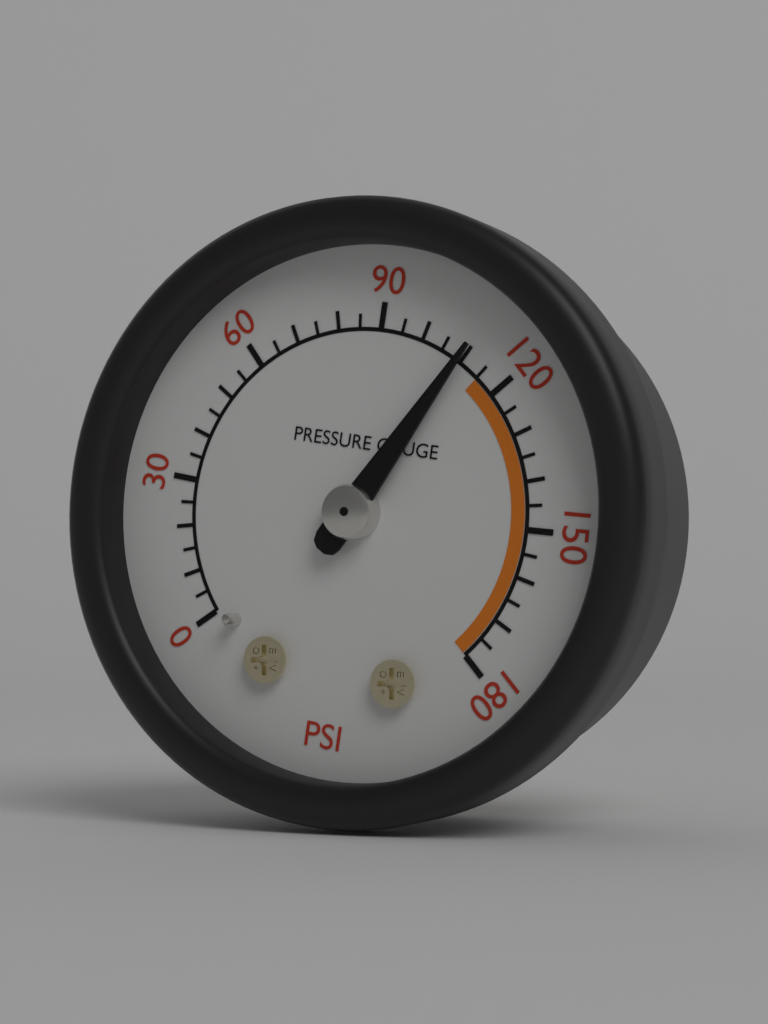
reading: 110 psi
